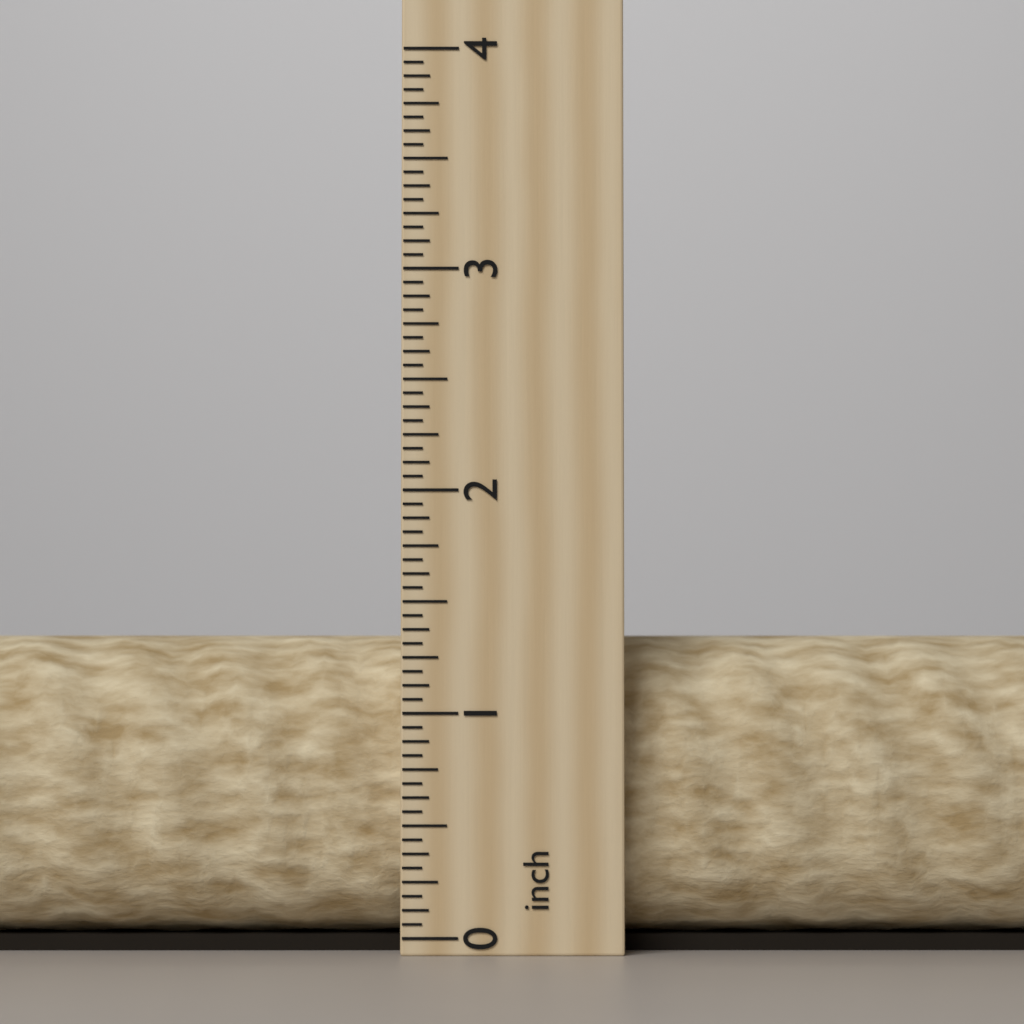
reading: 1.3750 inch
